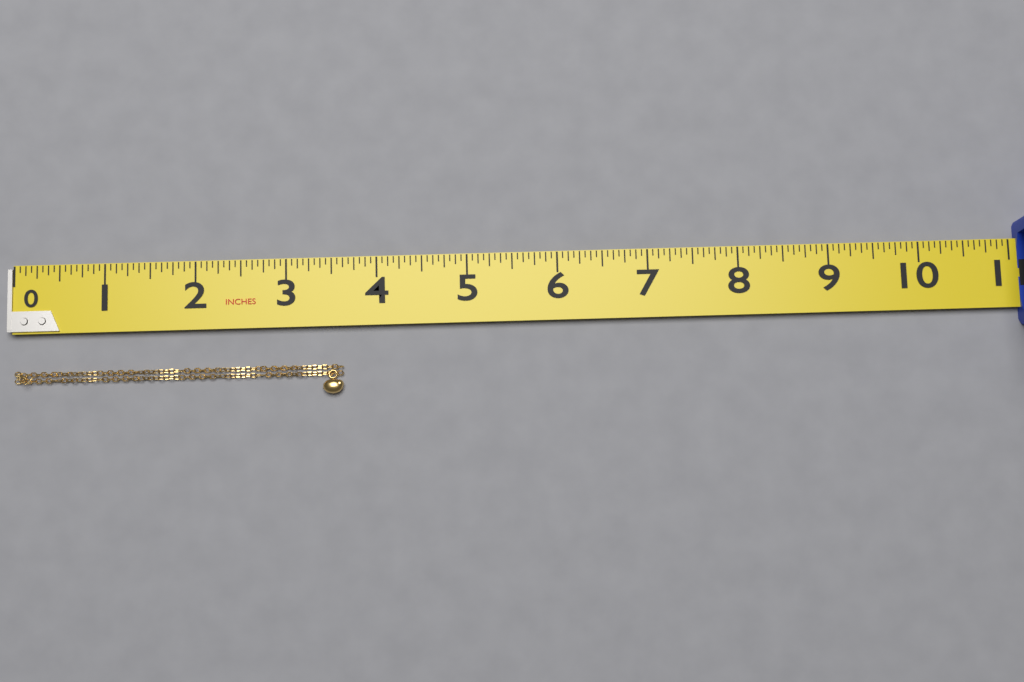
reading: 3.6250 in
